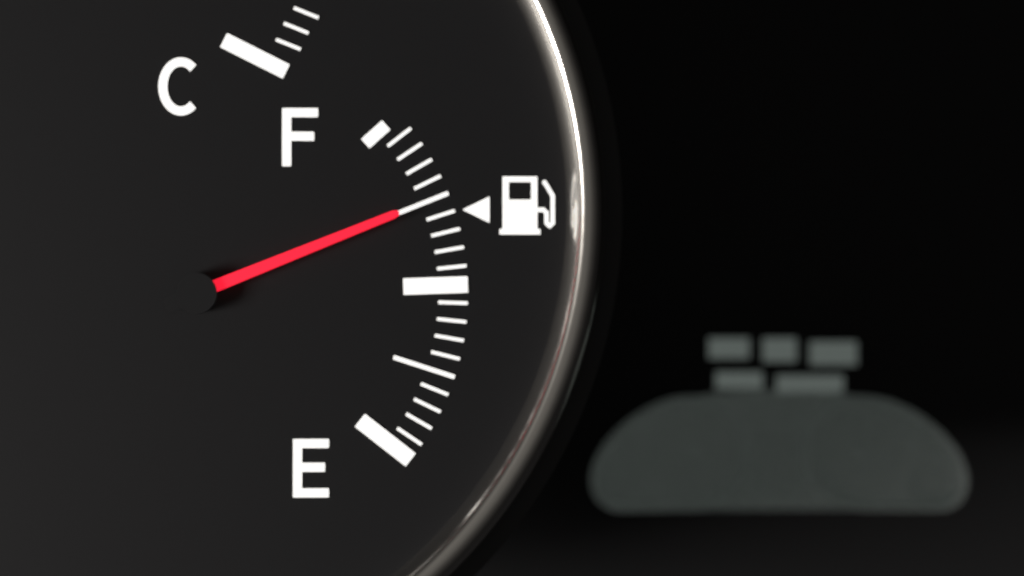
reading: 0.75 (no unit)
